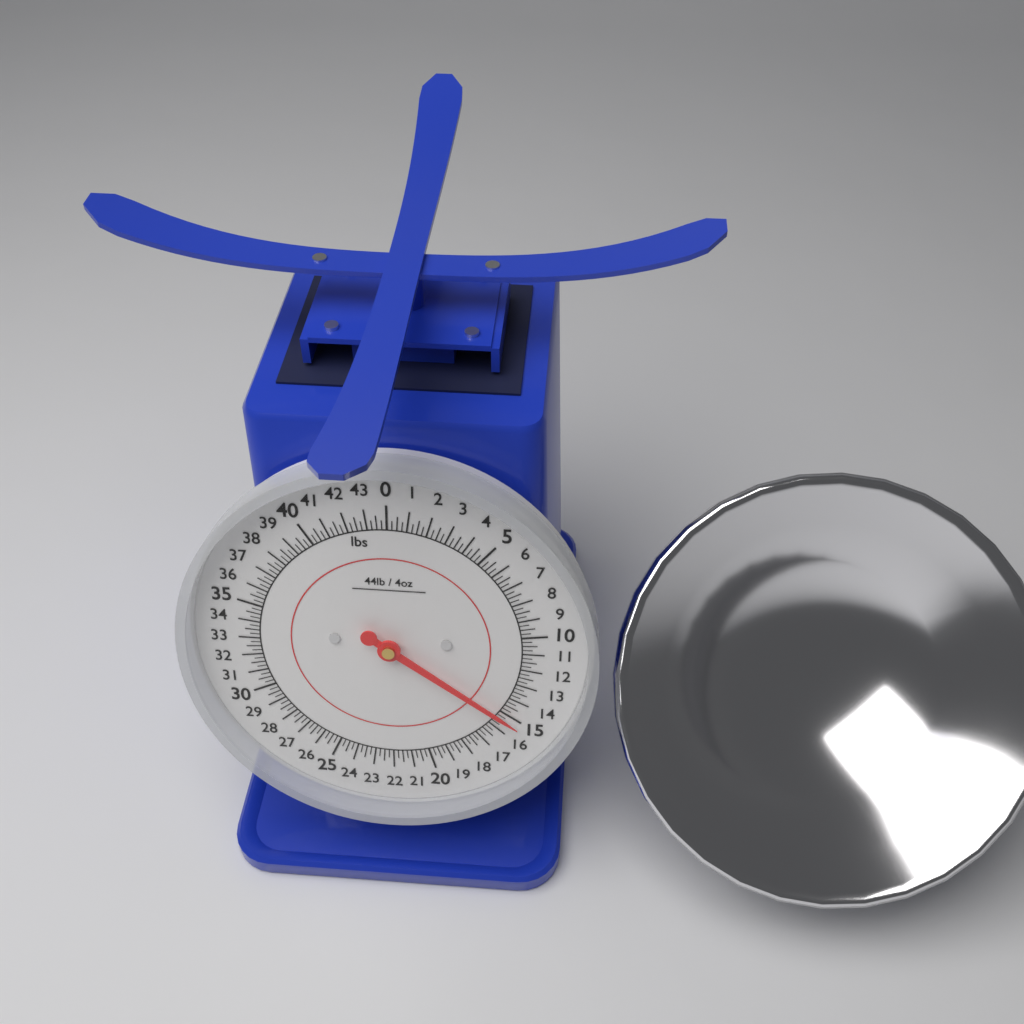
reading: 15.25 lbs
